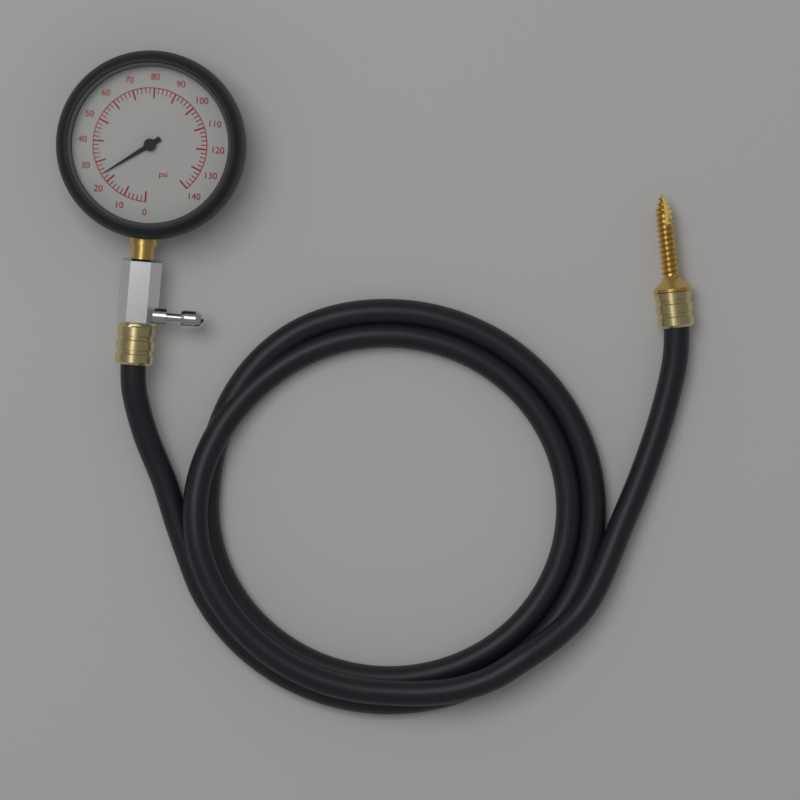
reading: 24 psi
